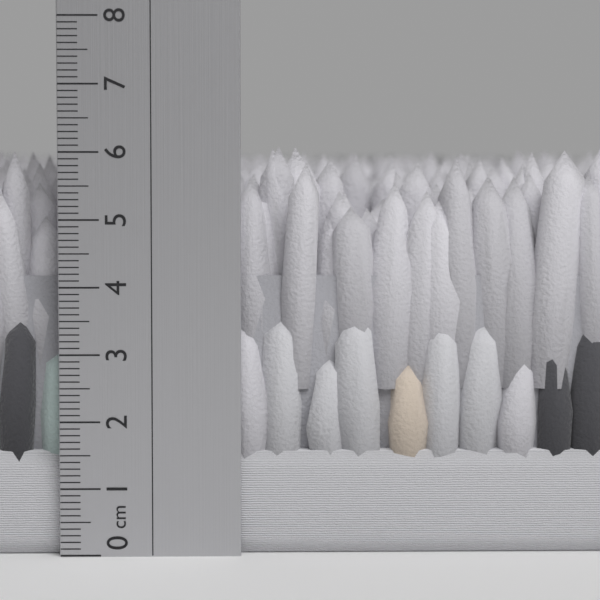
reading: 6.1 cm
